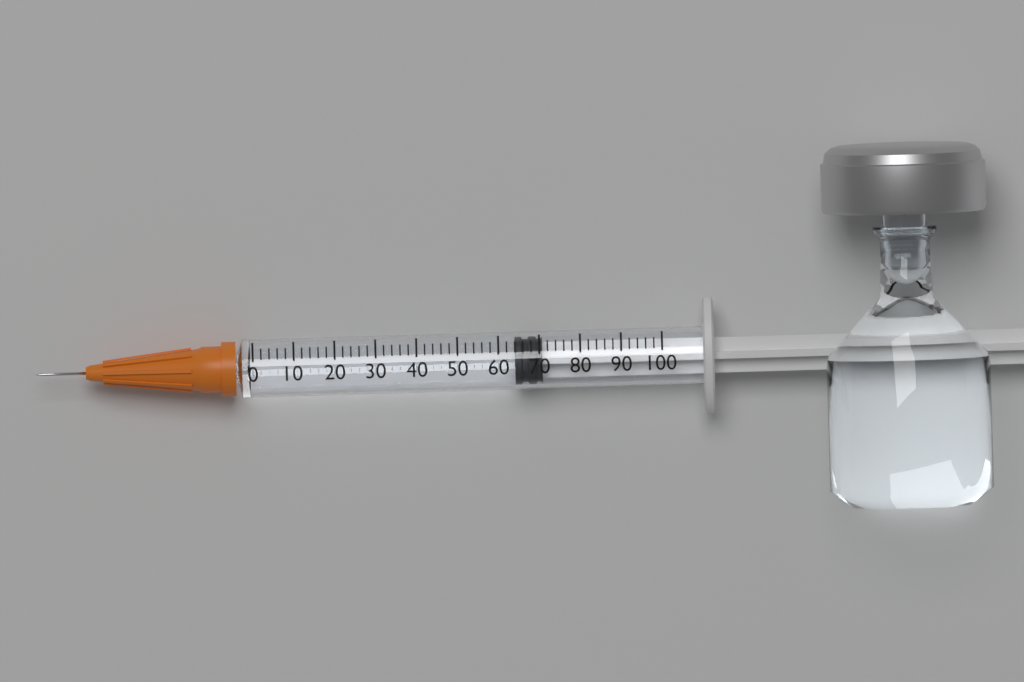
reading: 64 (no unit)
